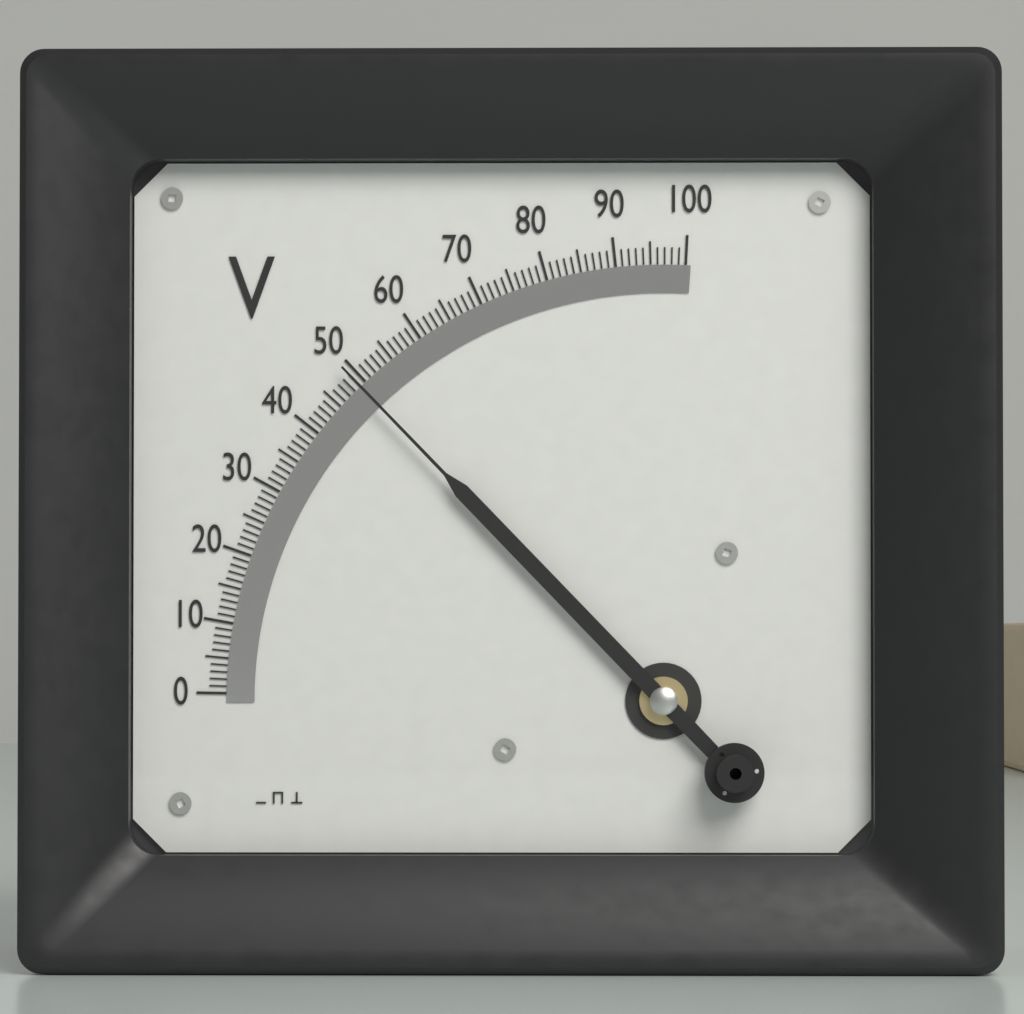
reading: 49 V
